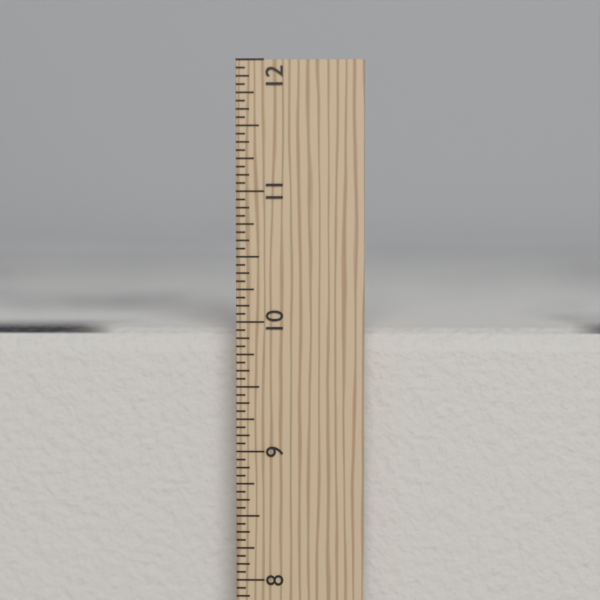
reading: 9.9375 in
